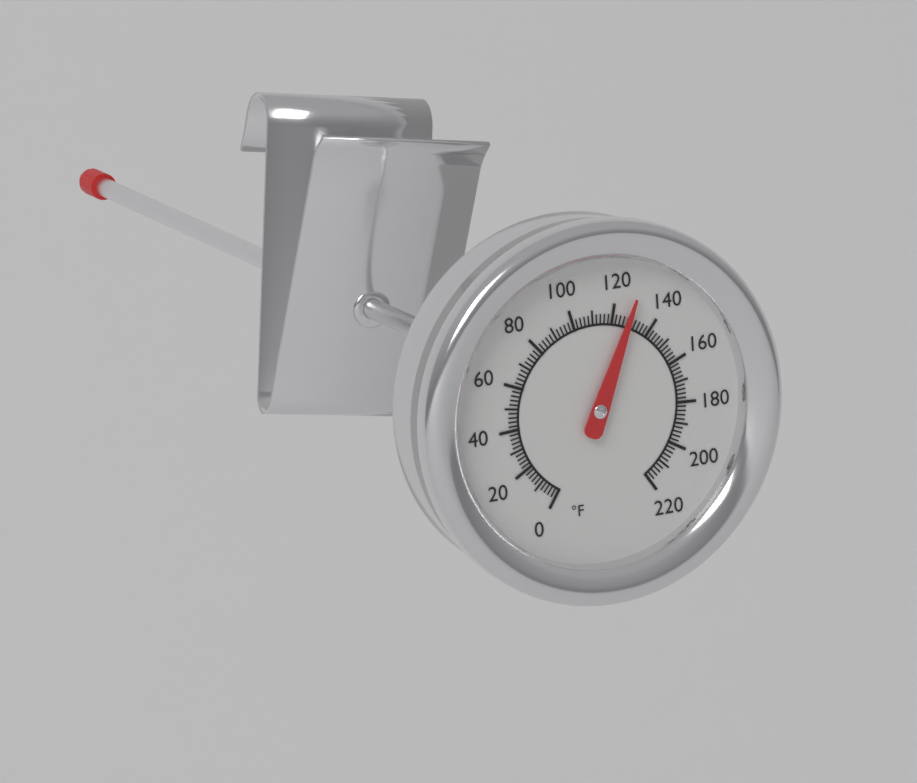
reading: 128 °F
